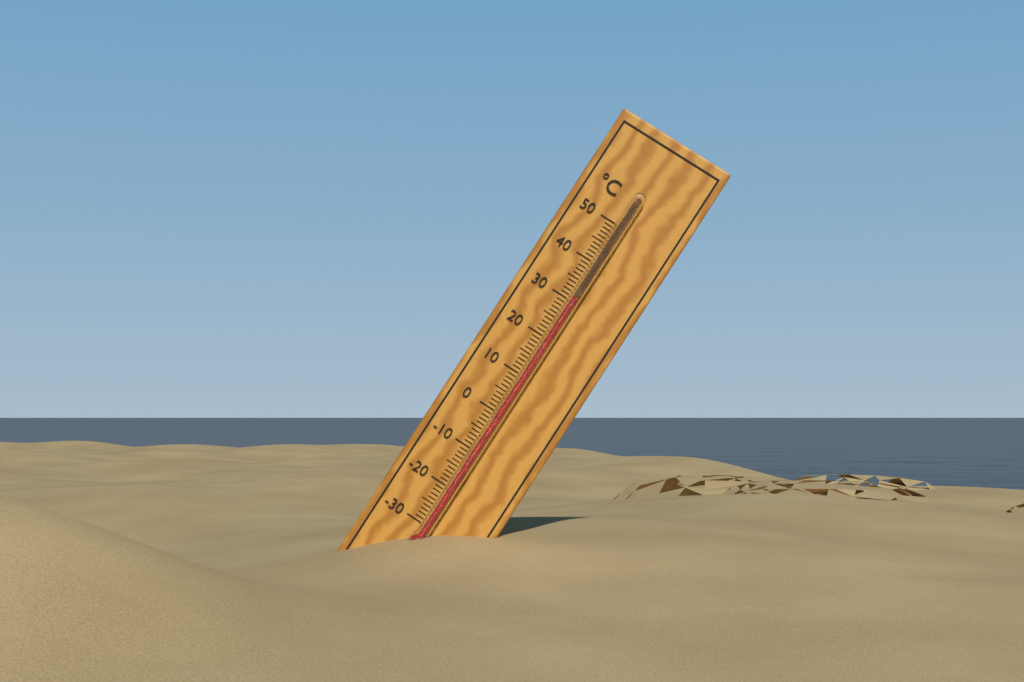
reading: 31 °C
